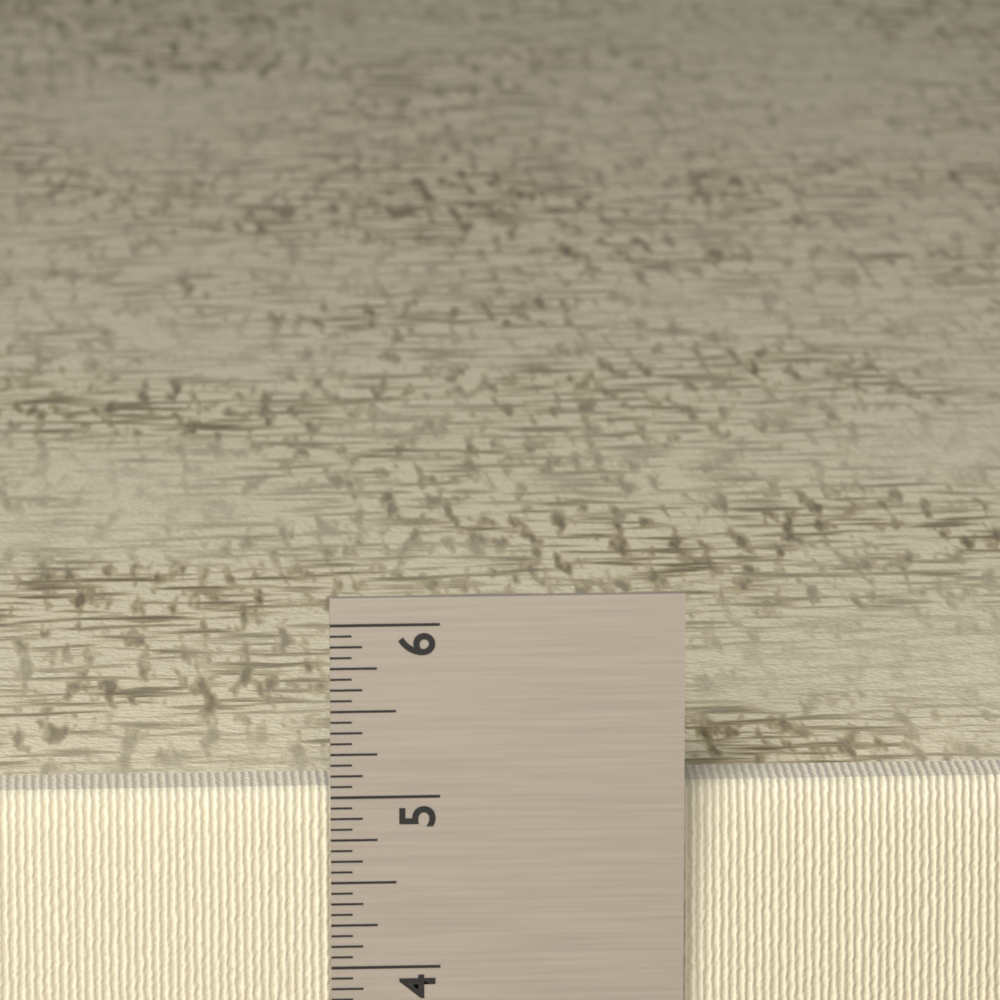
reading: 5.0000 in
